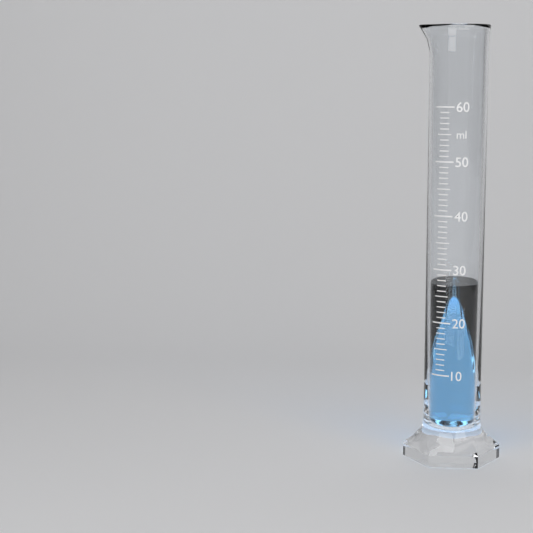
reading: 27 ml
